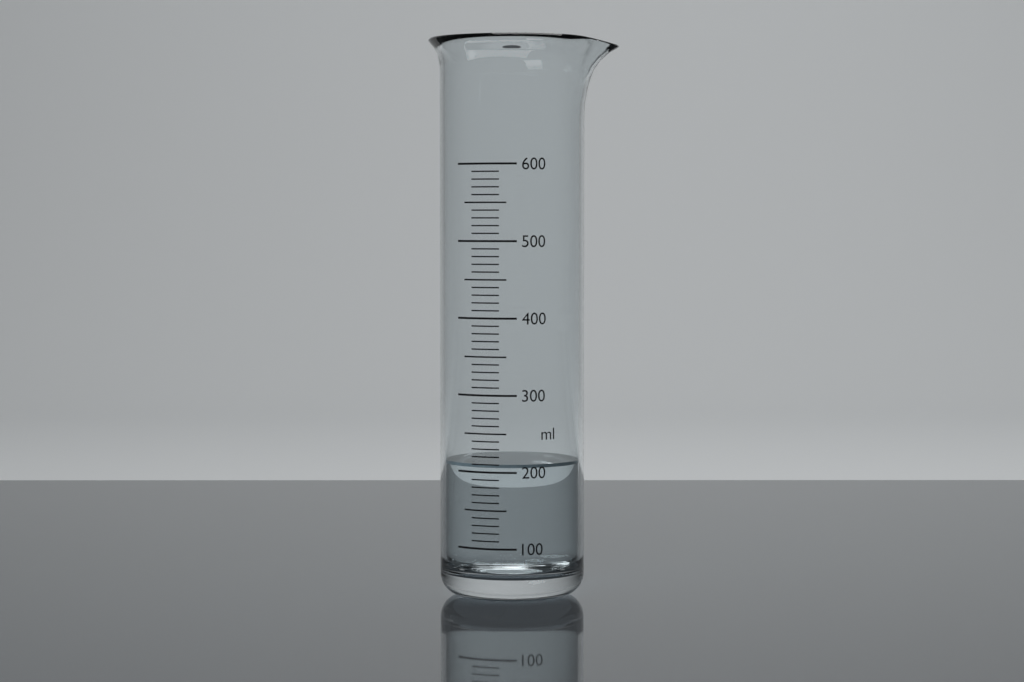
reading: 210 ml
